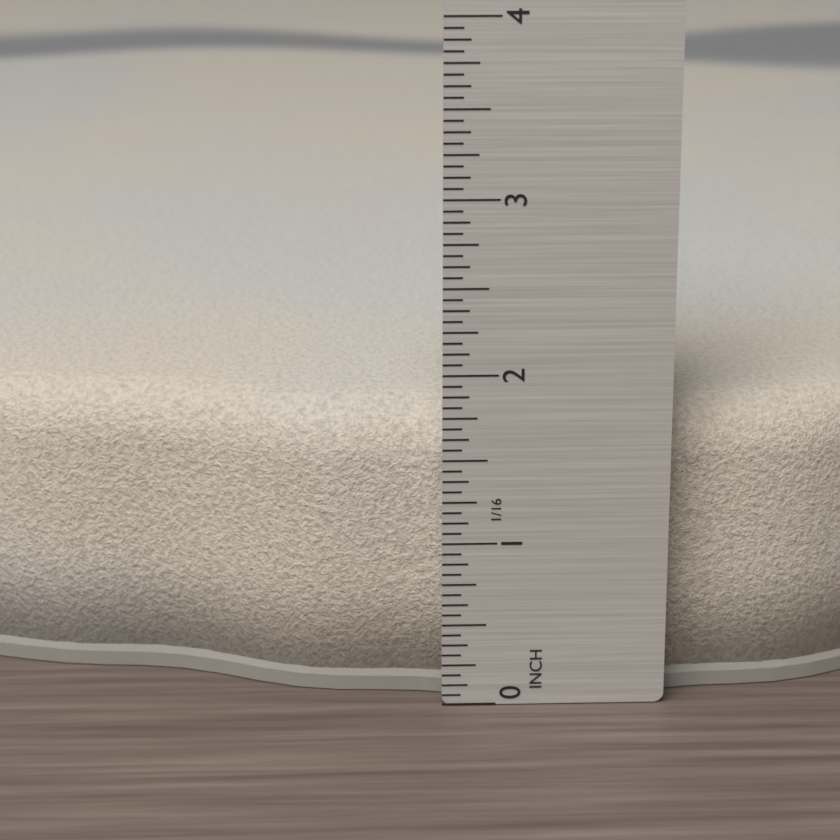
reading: 1.7500 in
